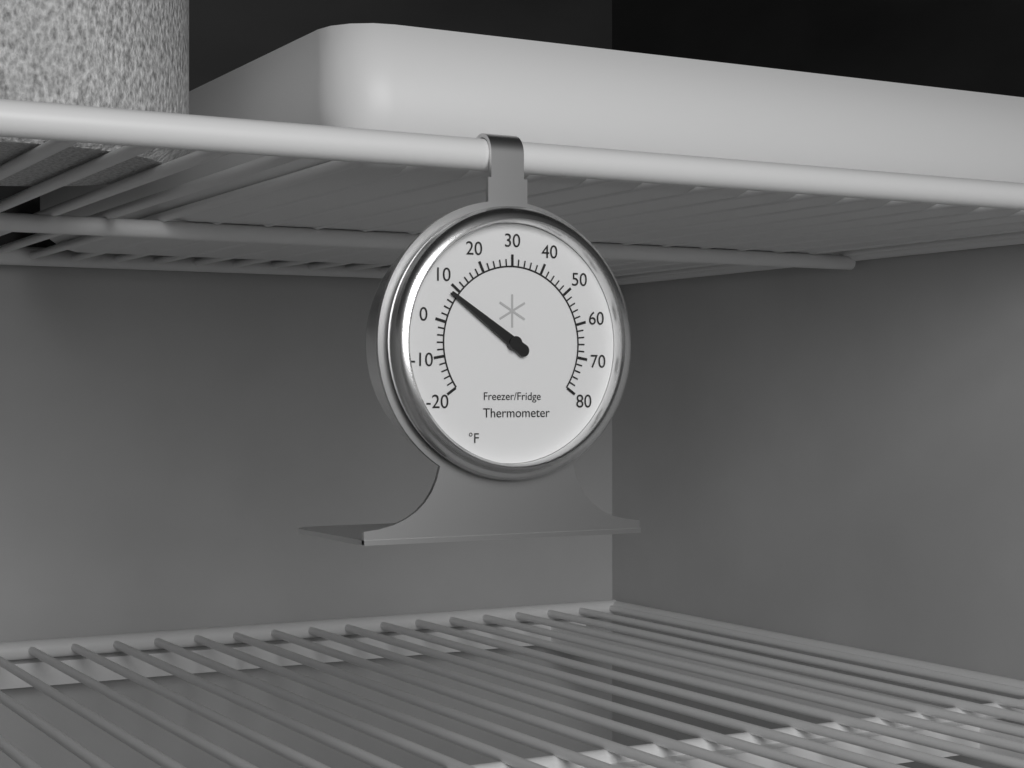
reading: 8 °F
